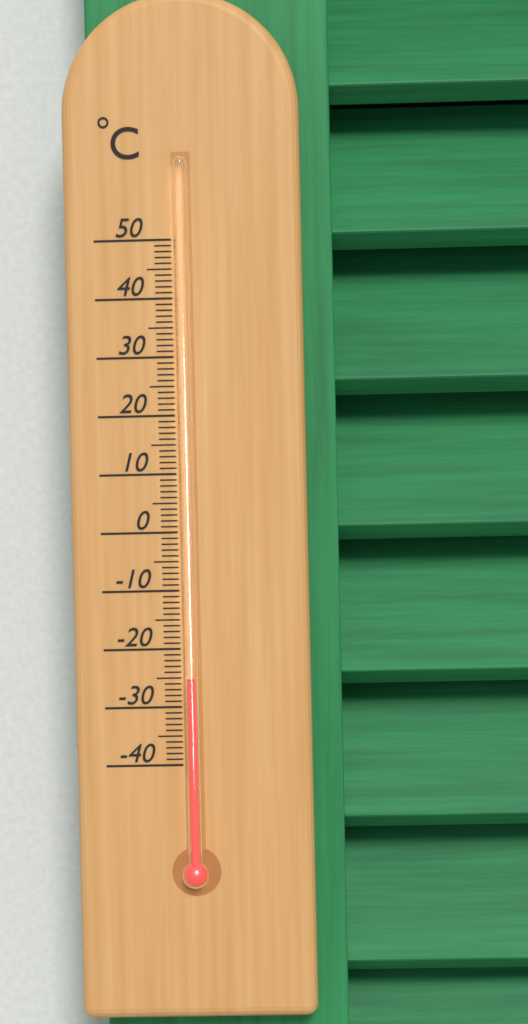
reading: -25 °C
